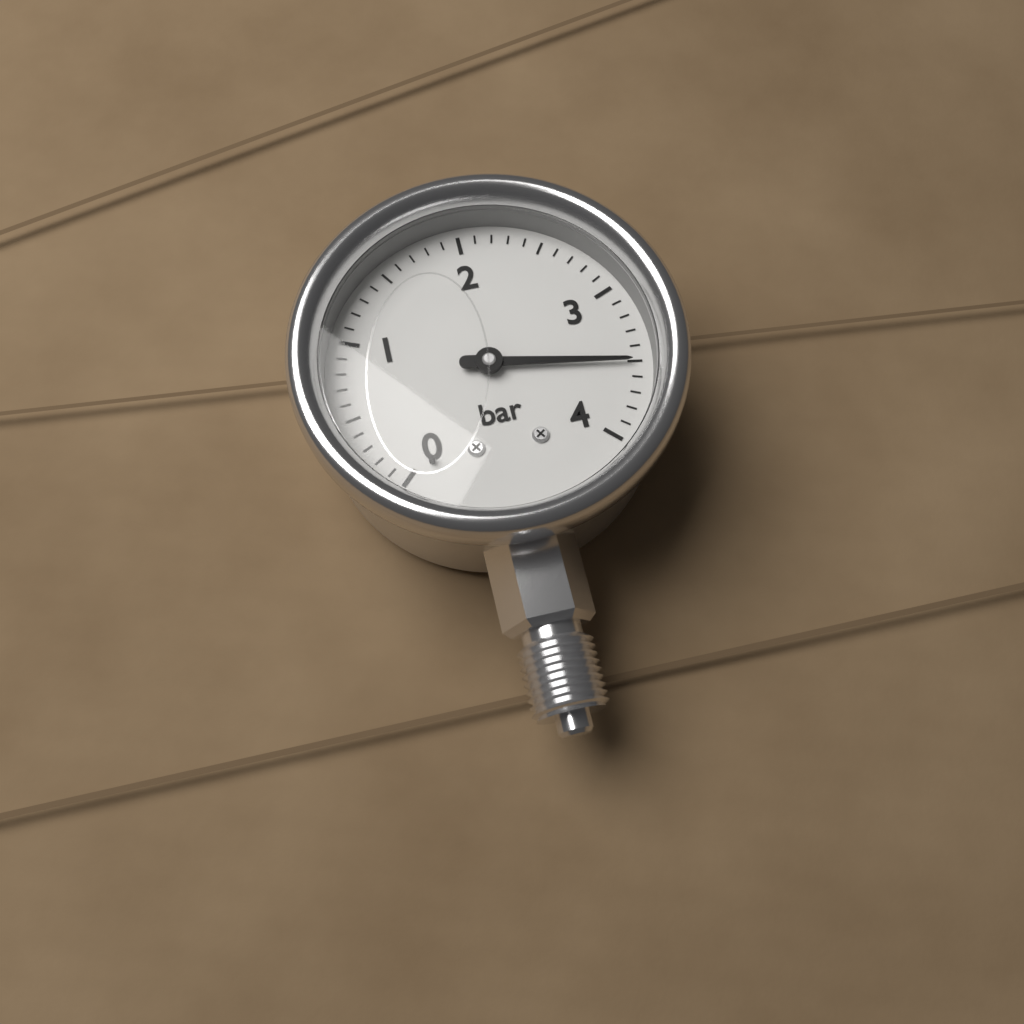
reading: 3.5 bar
